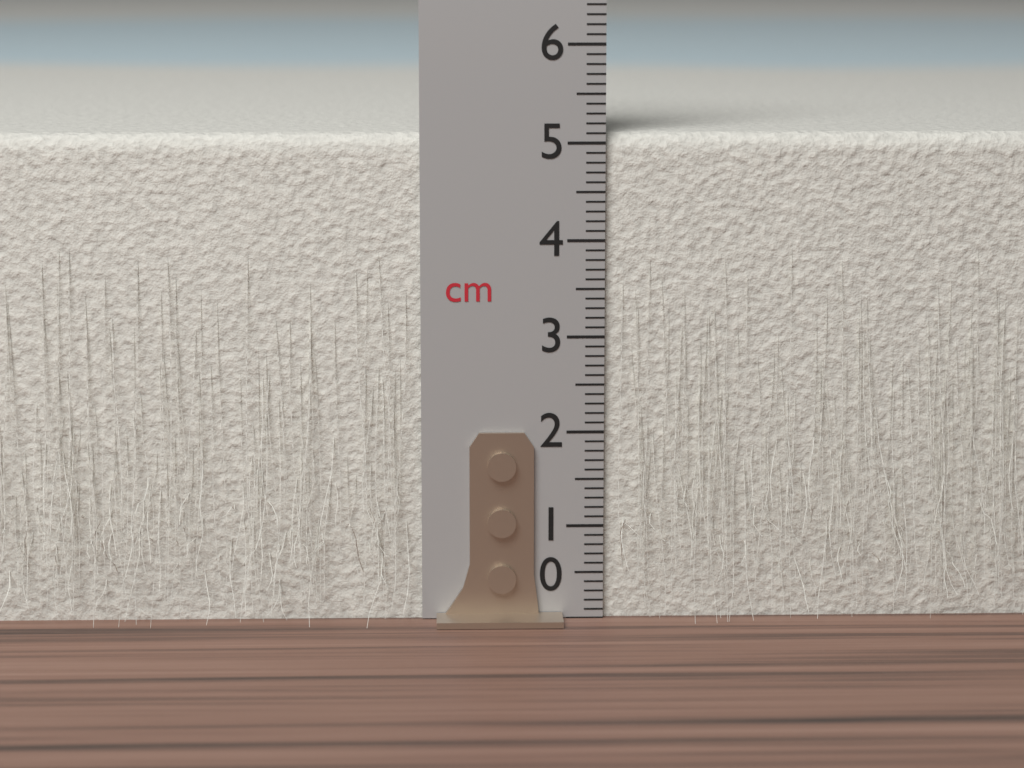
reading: 5.1 cm
